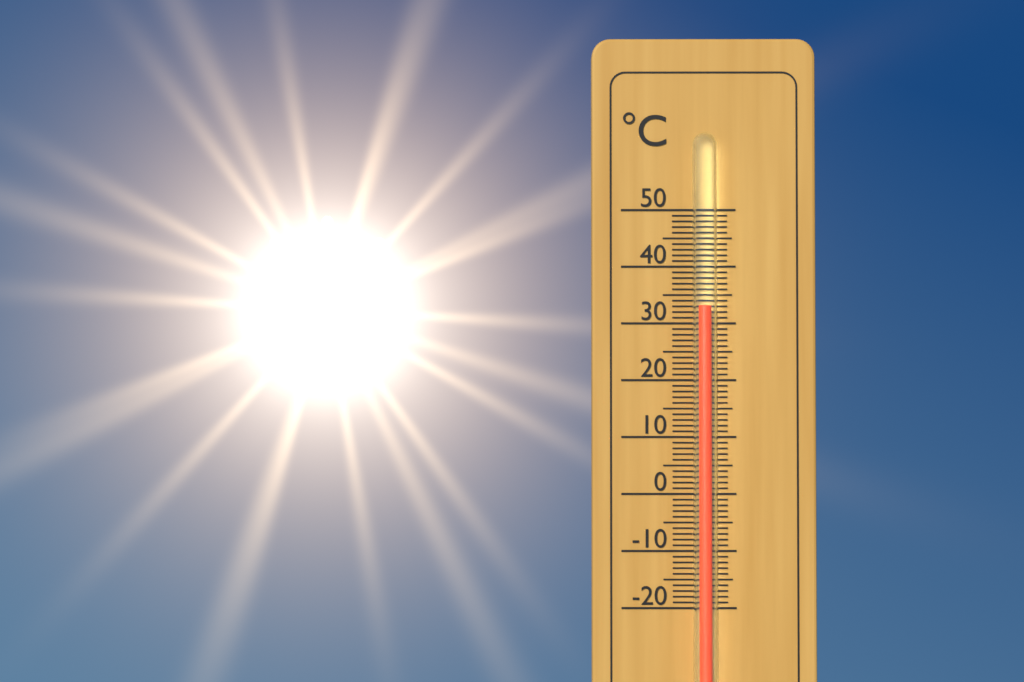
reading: 33 °C
